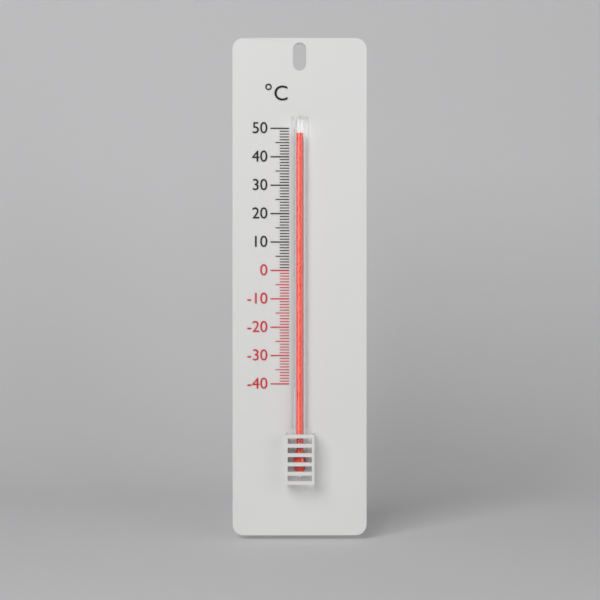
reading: 48 °C
